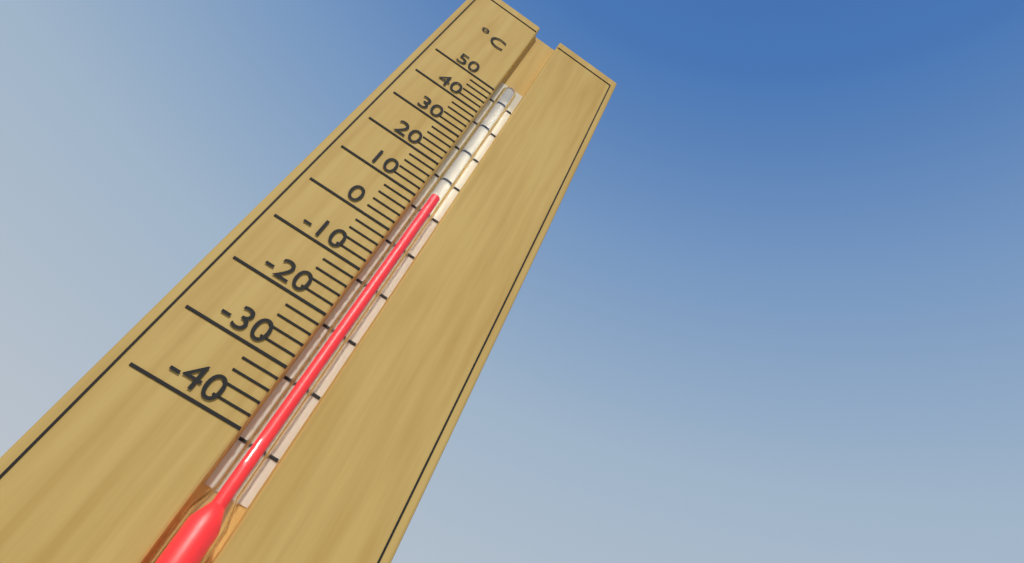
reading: 12 °C
